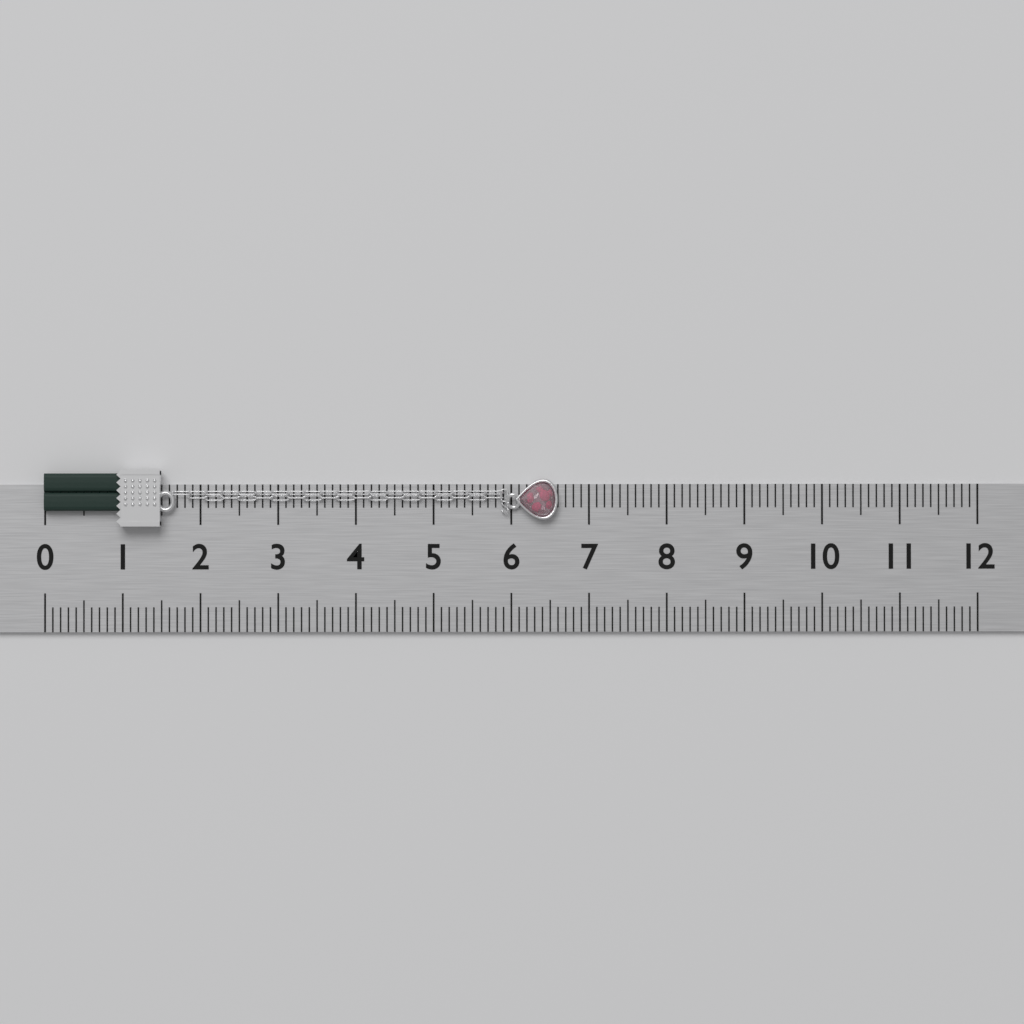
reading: 6.6 (no unit)
